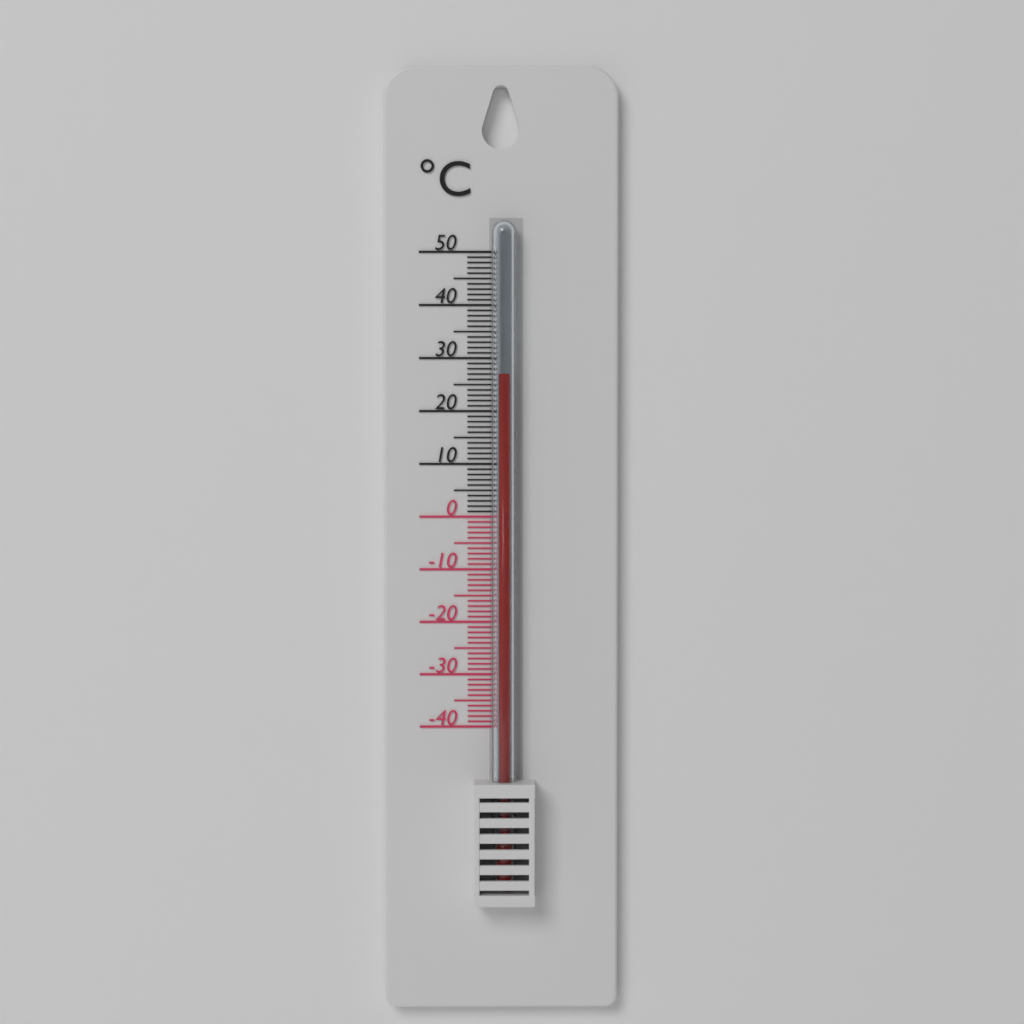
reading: 27 °C
